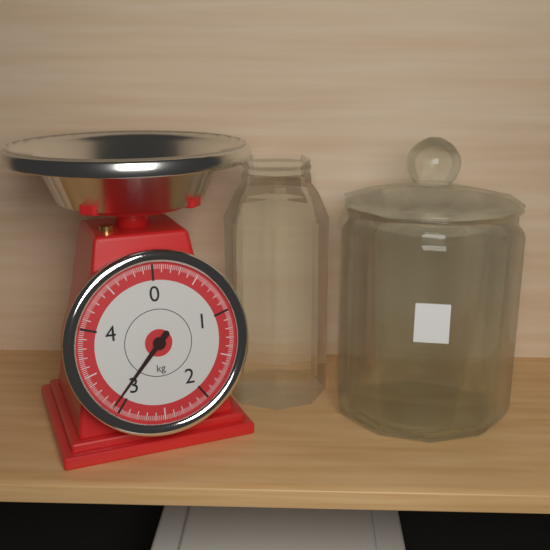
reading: 3.08 kg
